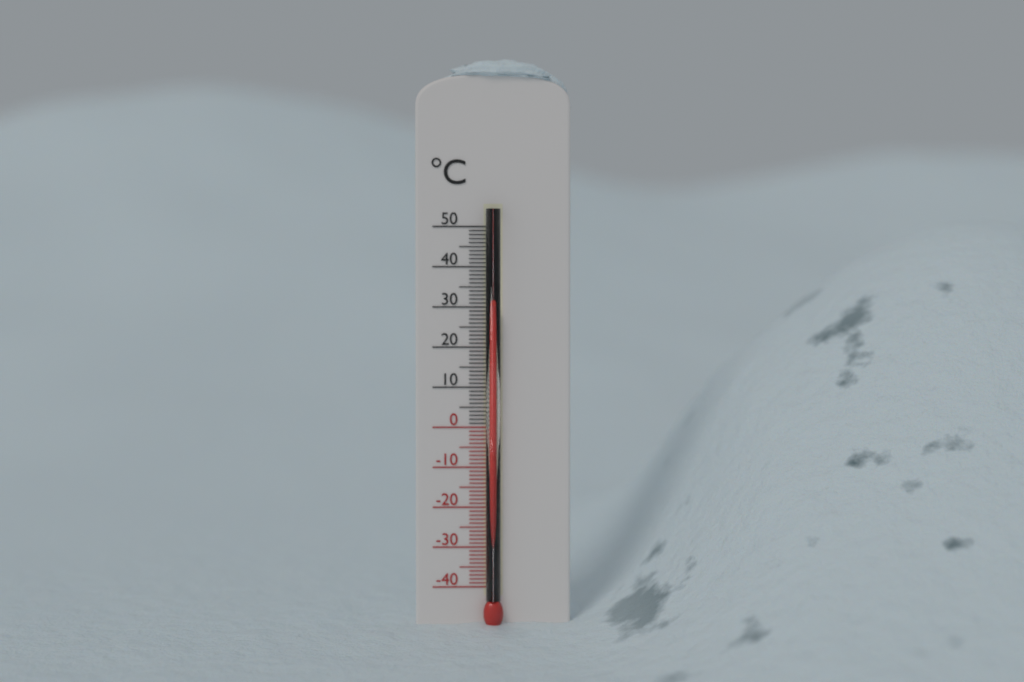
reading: 30 °C
